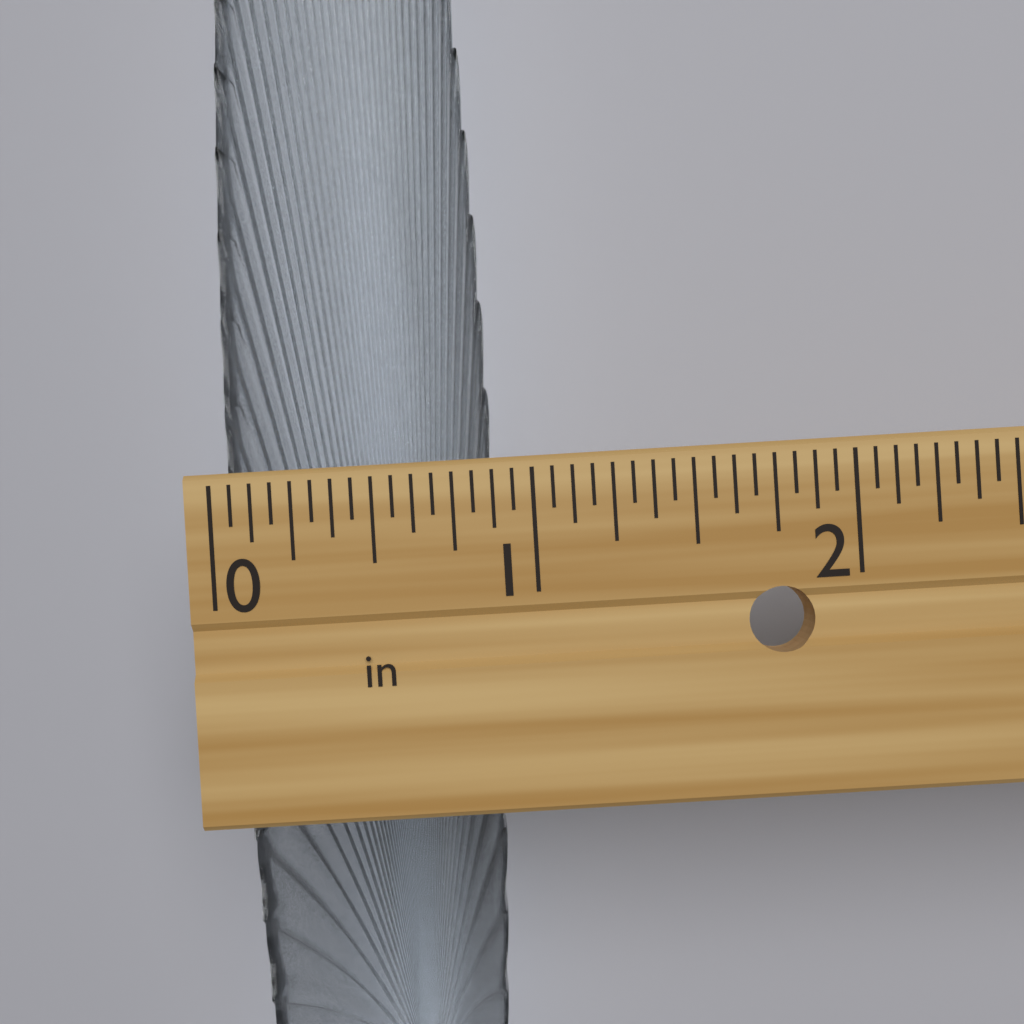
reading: 0.8750 in
